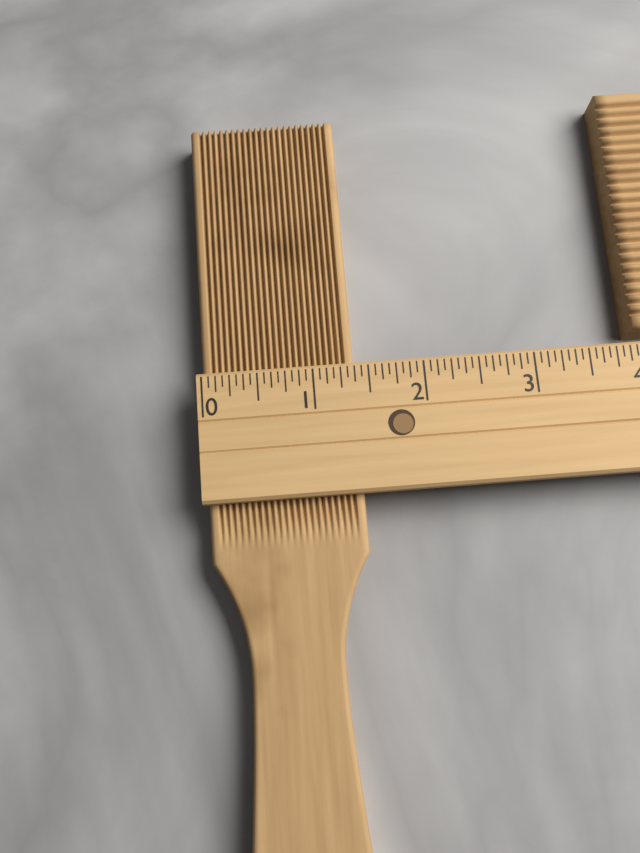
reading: 1.3750 (no unit)
